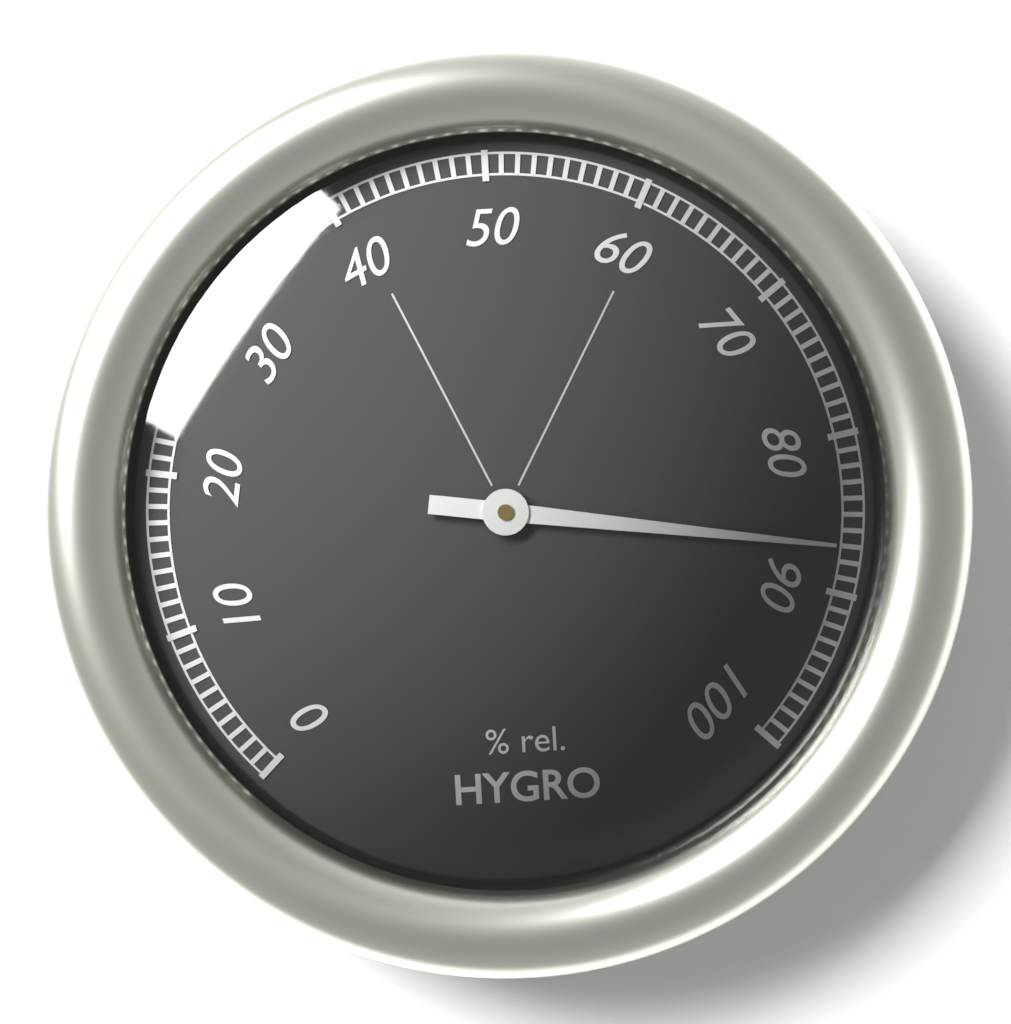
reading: 87 %
